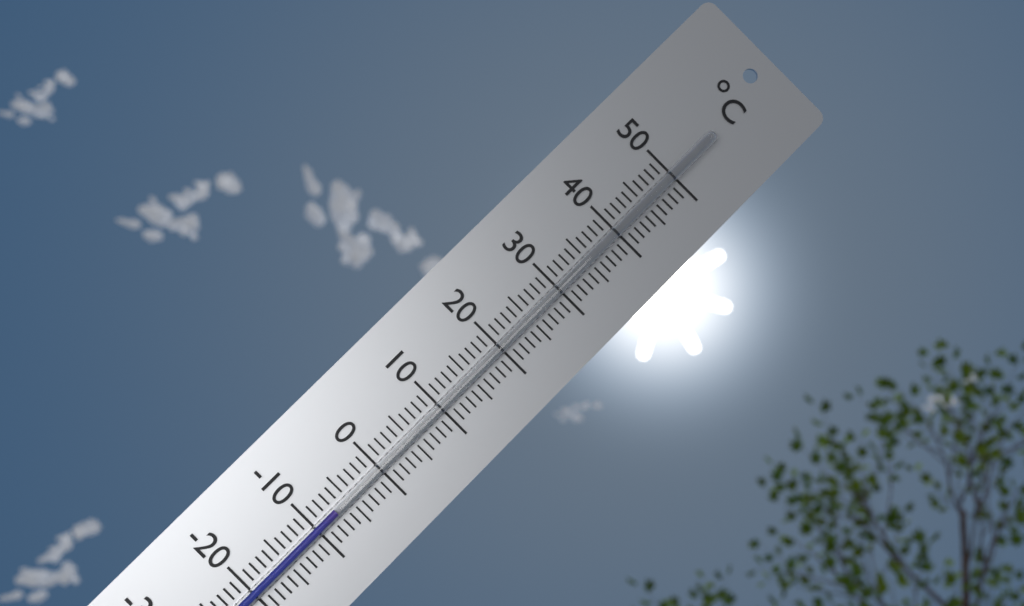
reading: -7 °C
